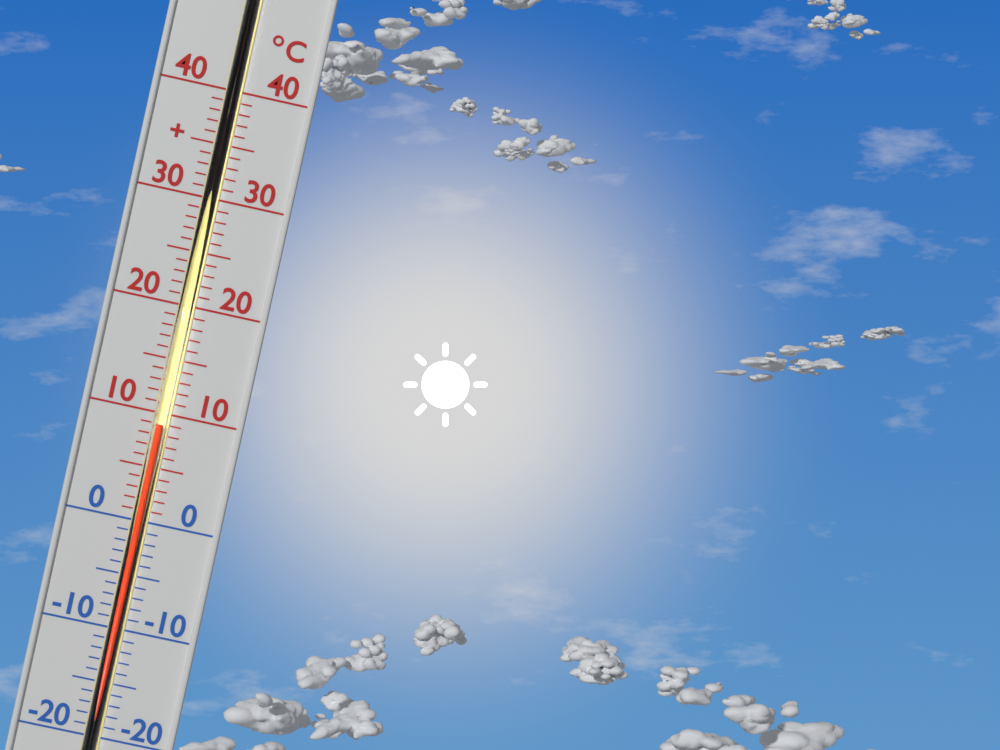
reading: 9 °C
